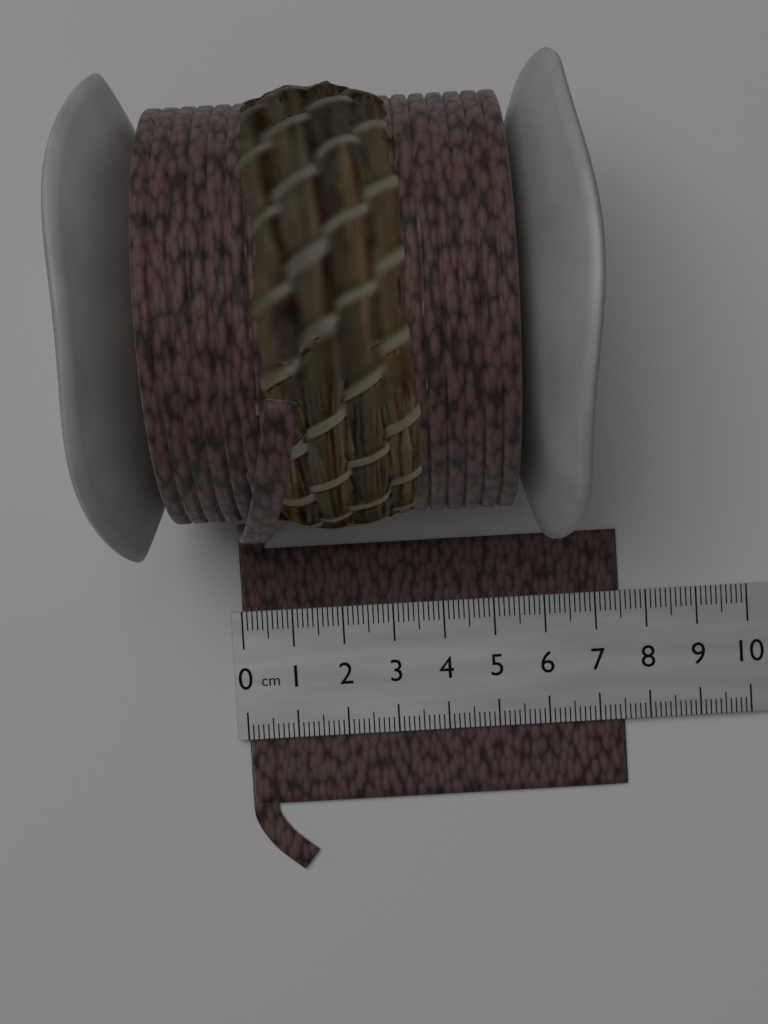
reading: 7.5 cm
